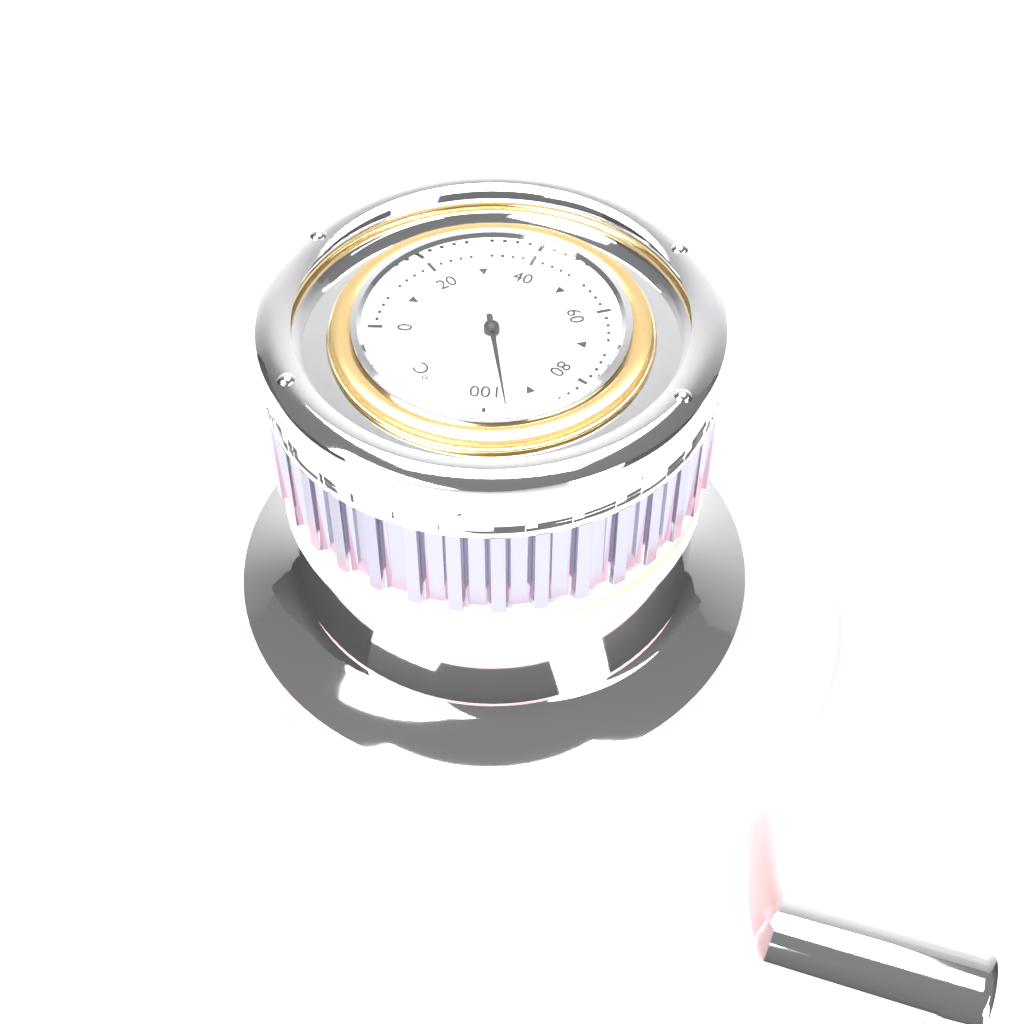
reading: 96 °C
